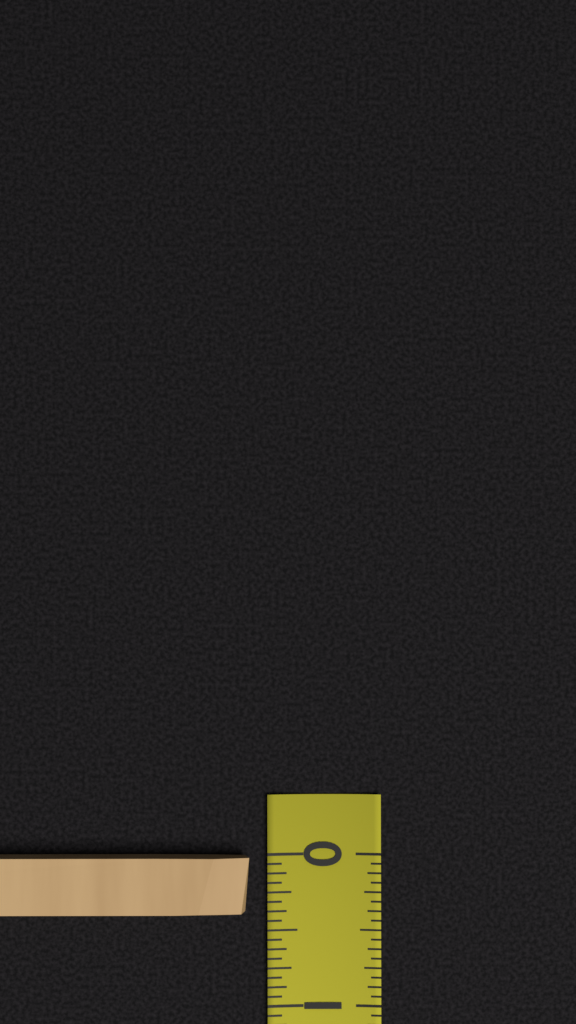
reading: 0.3750 (no unit)
